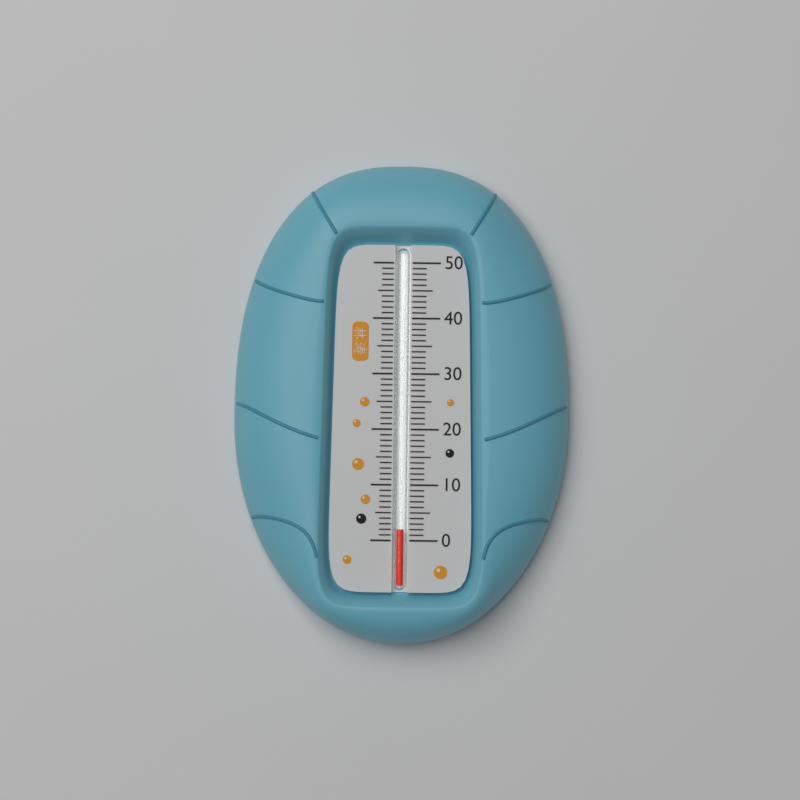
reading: 2 (no unit)
